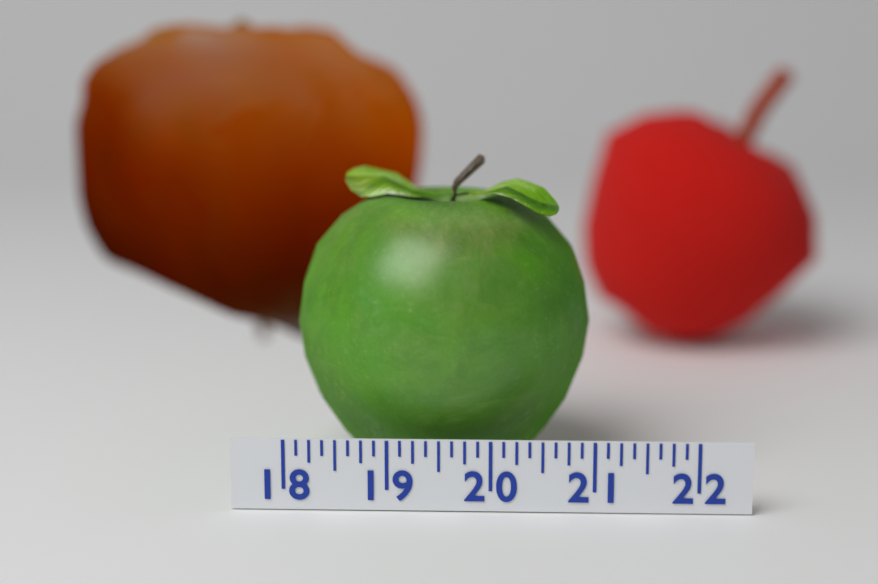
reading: 21.000 (no unit)
